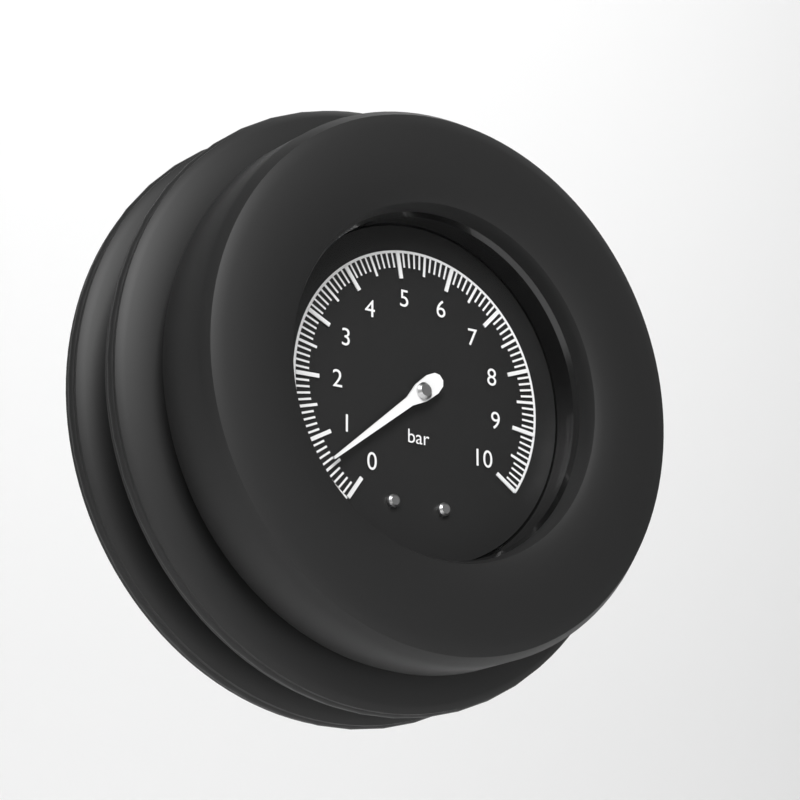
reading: 0.6 bar
